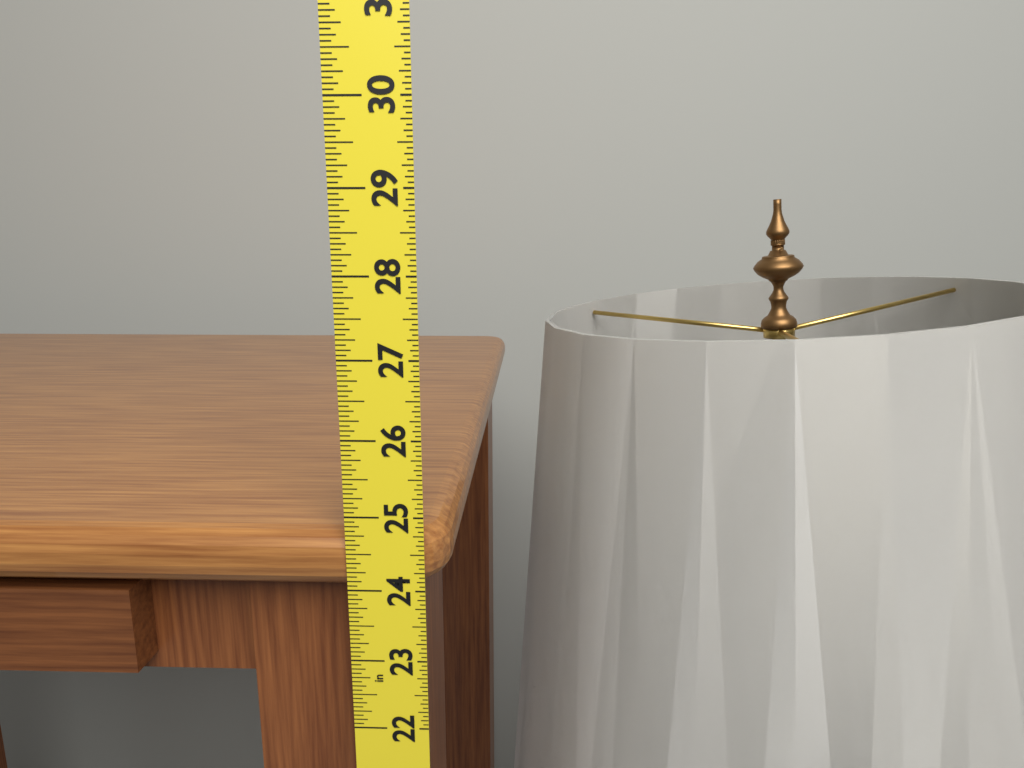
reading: 24.7500 in
